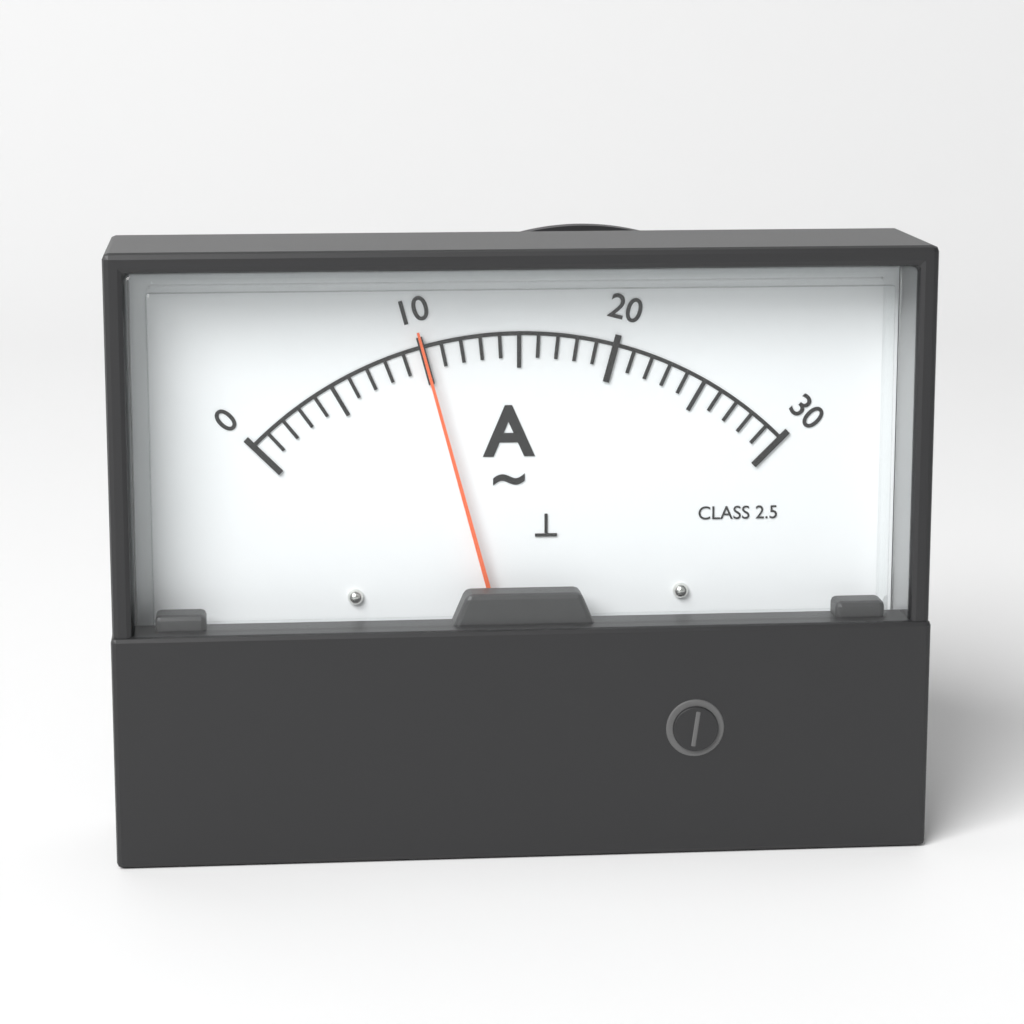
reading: 10 A
